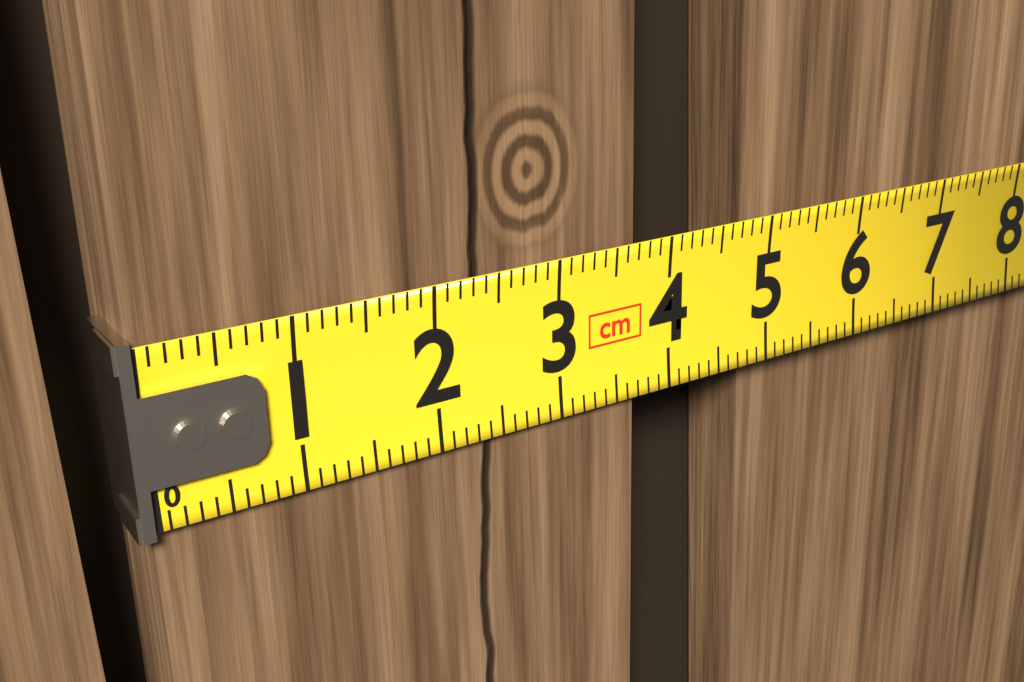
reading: 3.7 cm
